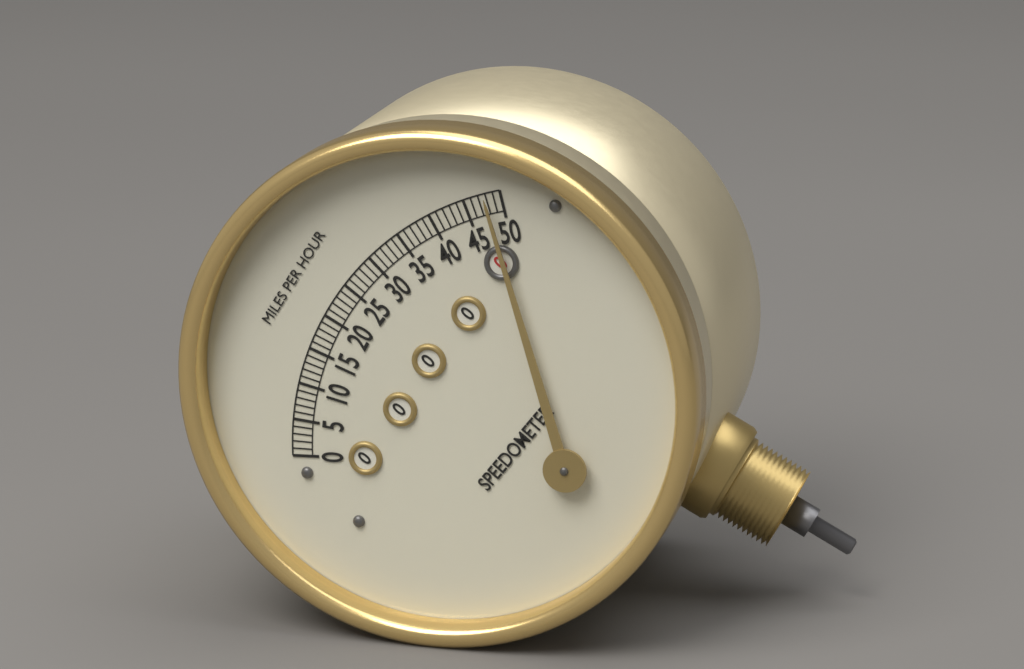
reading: 48 mph
